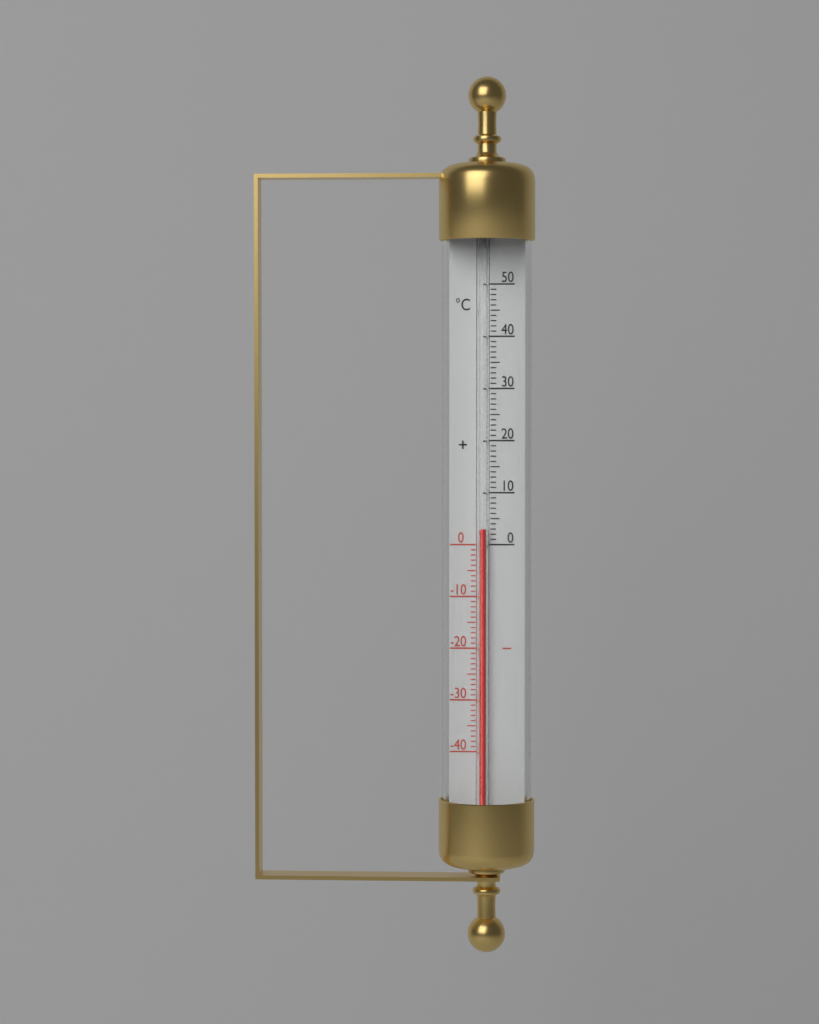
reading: 3 °C
